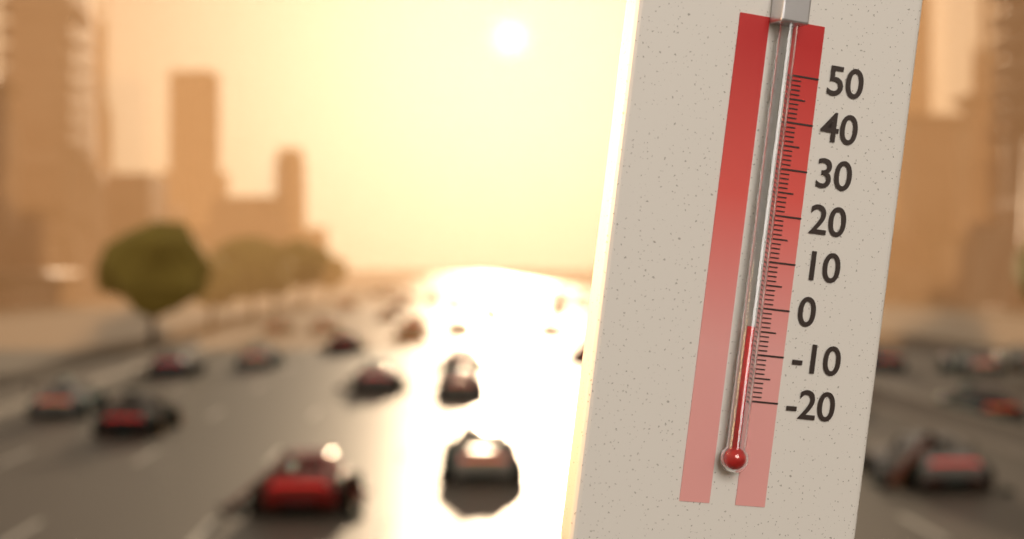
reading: -4 °C
